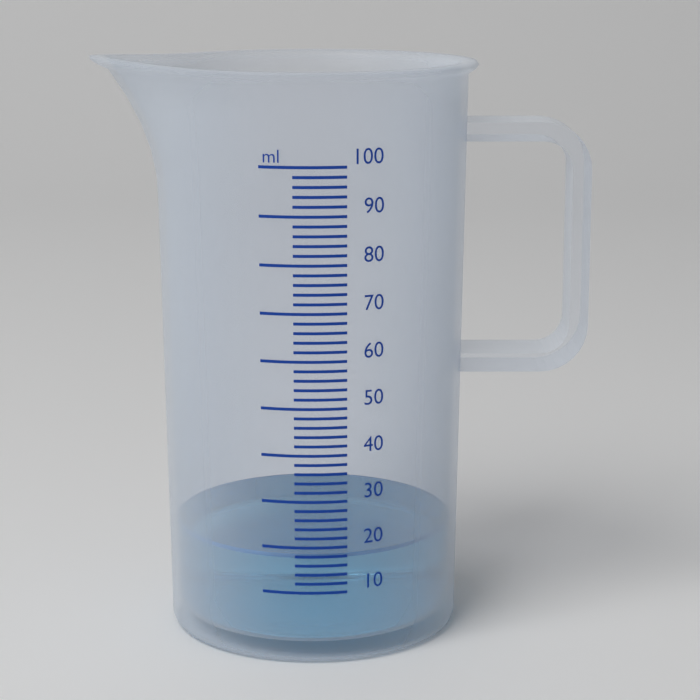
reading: 18 ml
